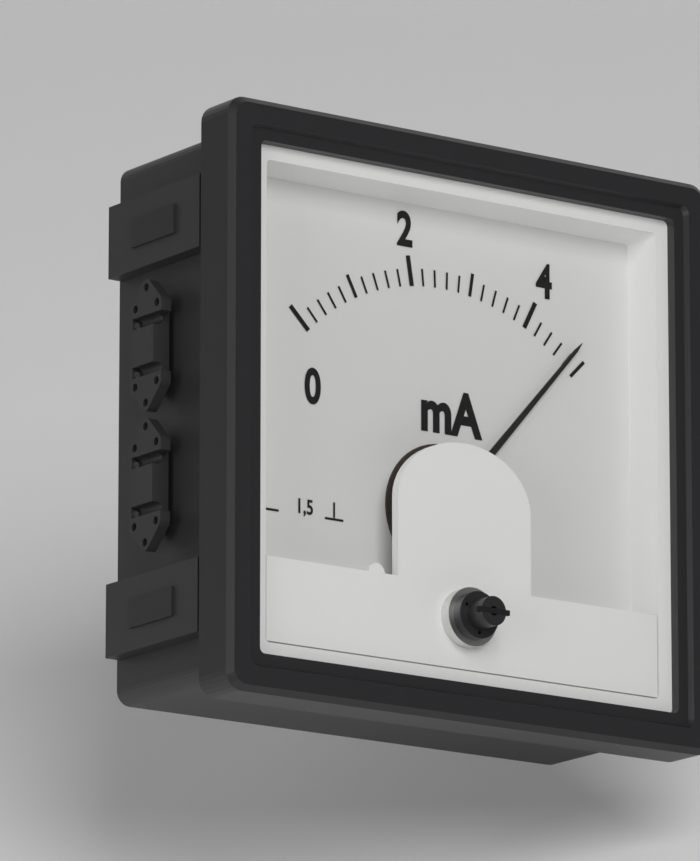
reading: 4.8 mA
